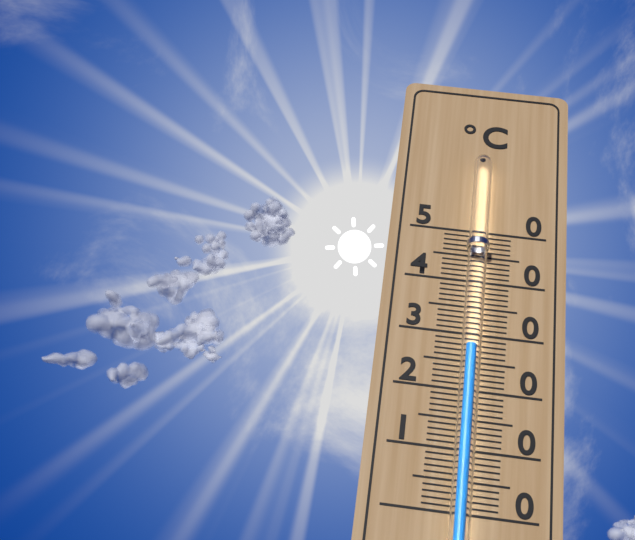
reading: 27 °C
